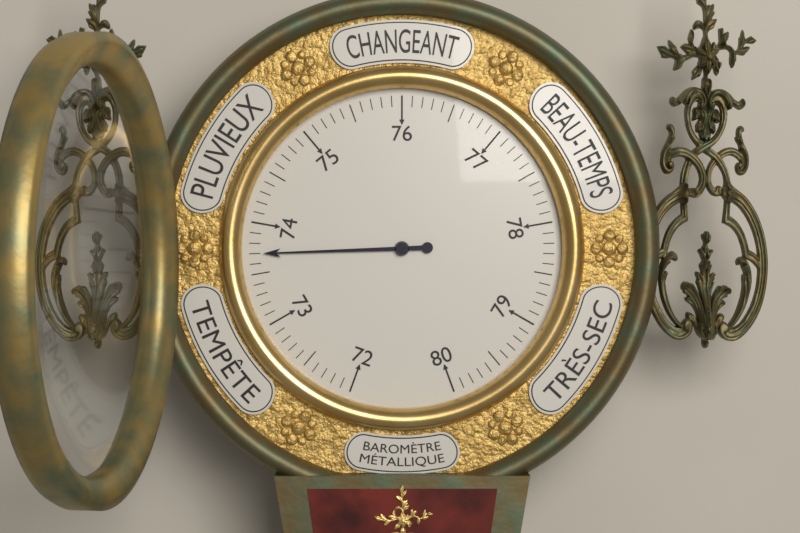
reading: 73.7 (no unit)
